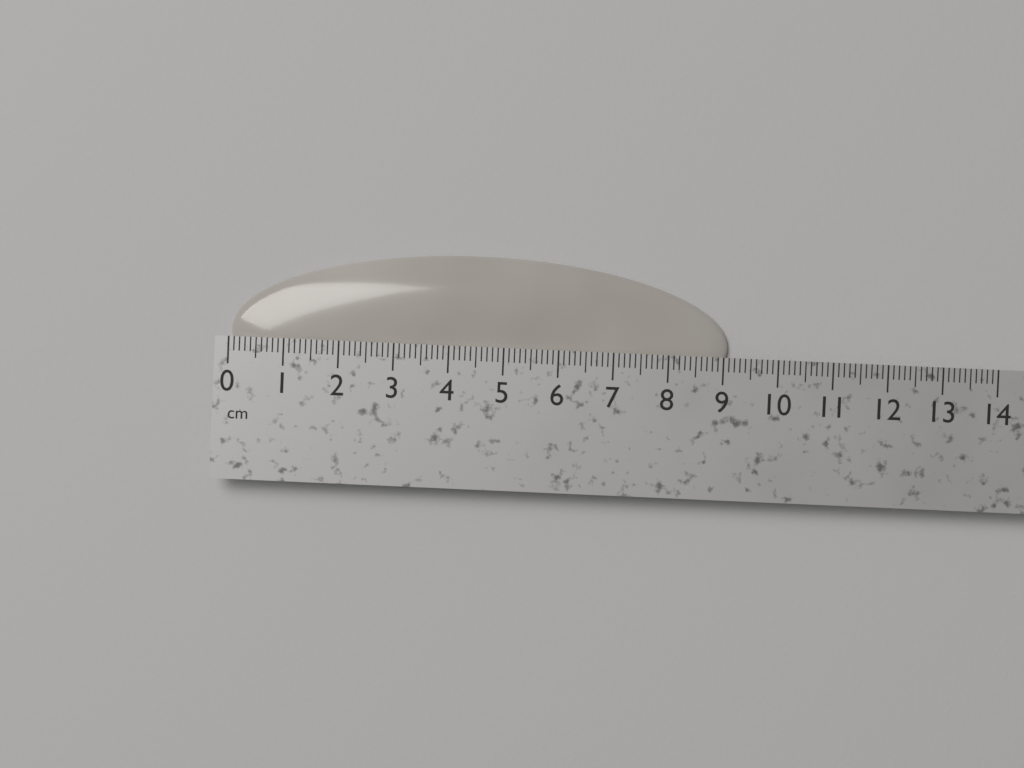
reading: 9.1 cm
